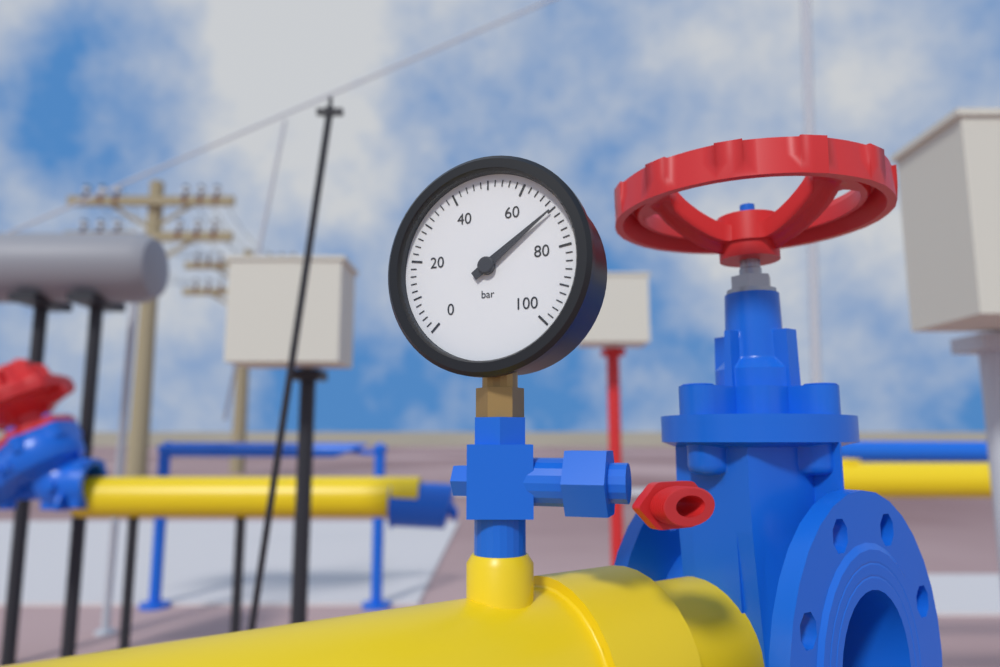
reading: 70 bar
